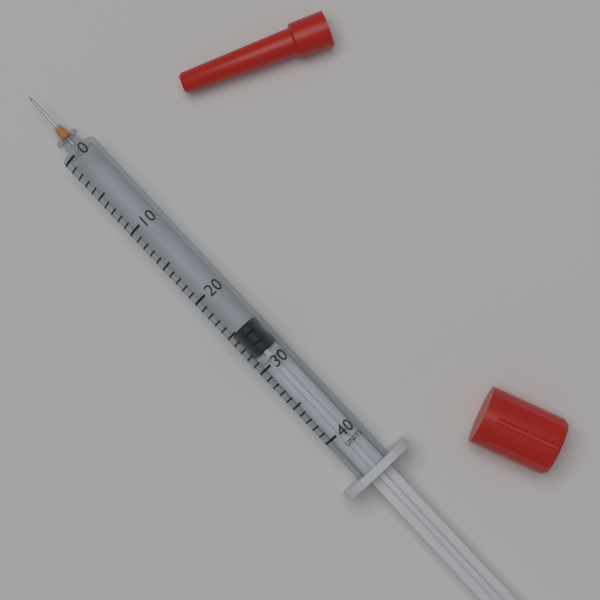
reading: 25 units
